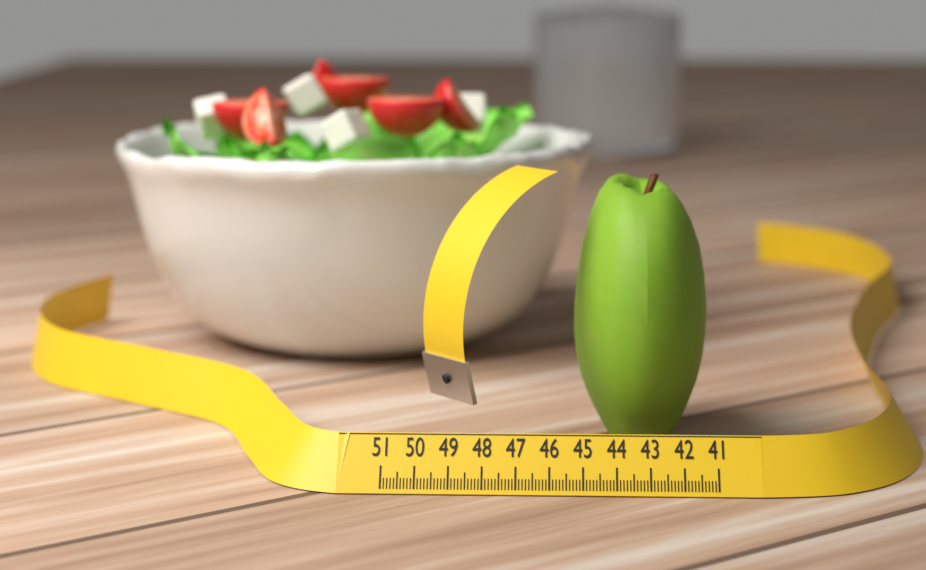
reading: 45.2 (no unit)
